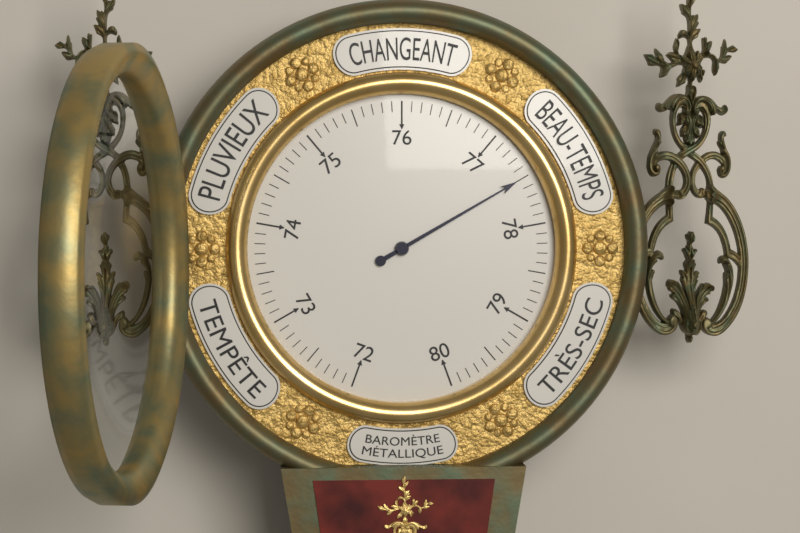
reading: 77.5 (no unit)
